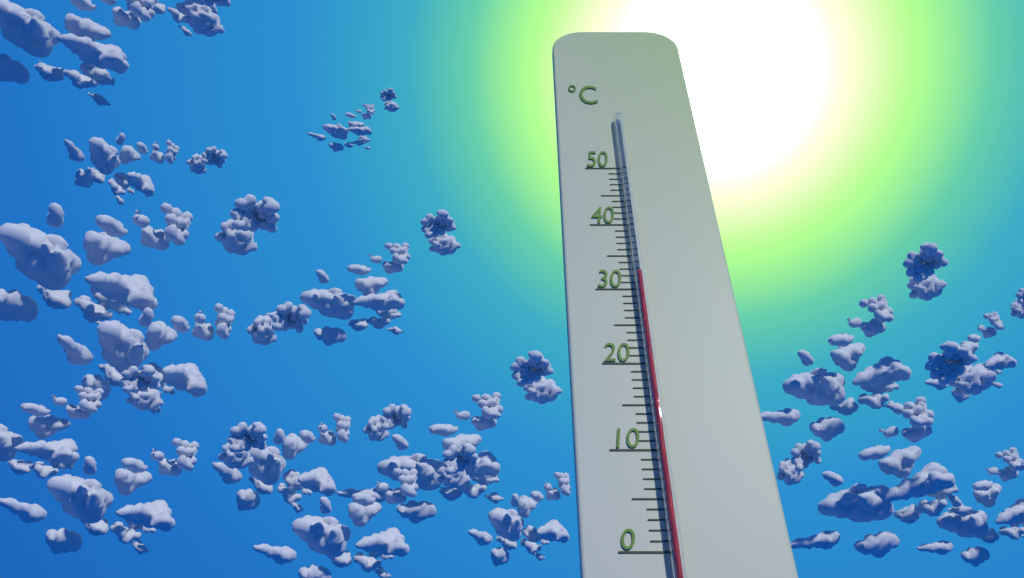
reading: 32 °C
